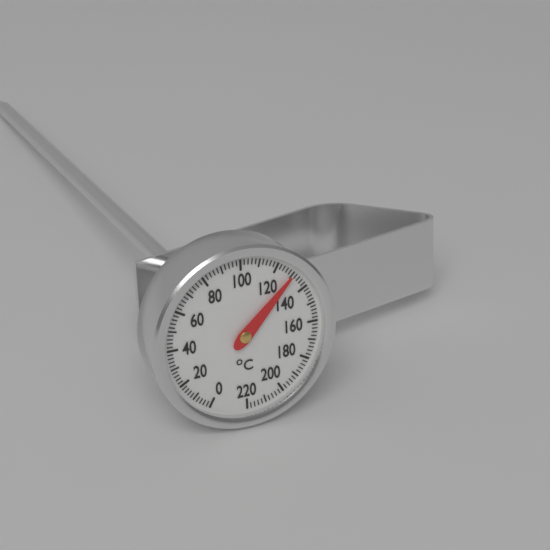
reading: 130 °C
